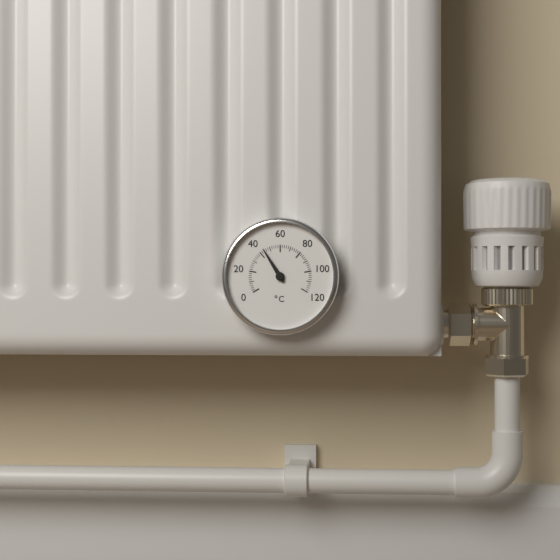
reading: 44 °C
